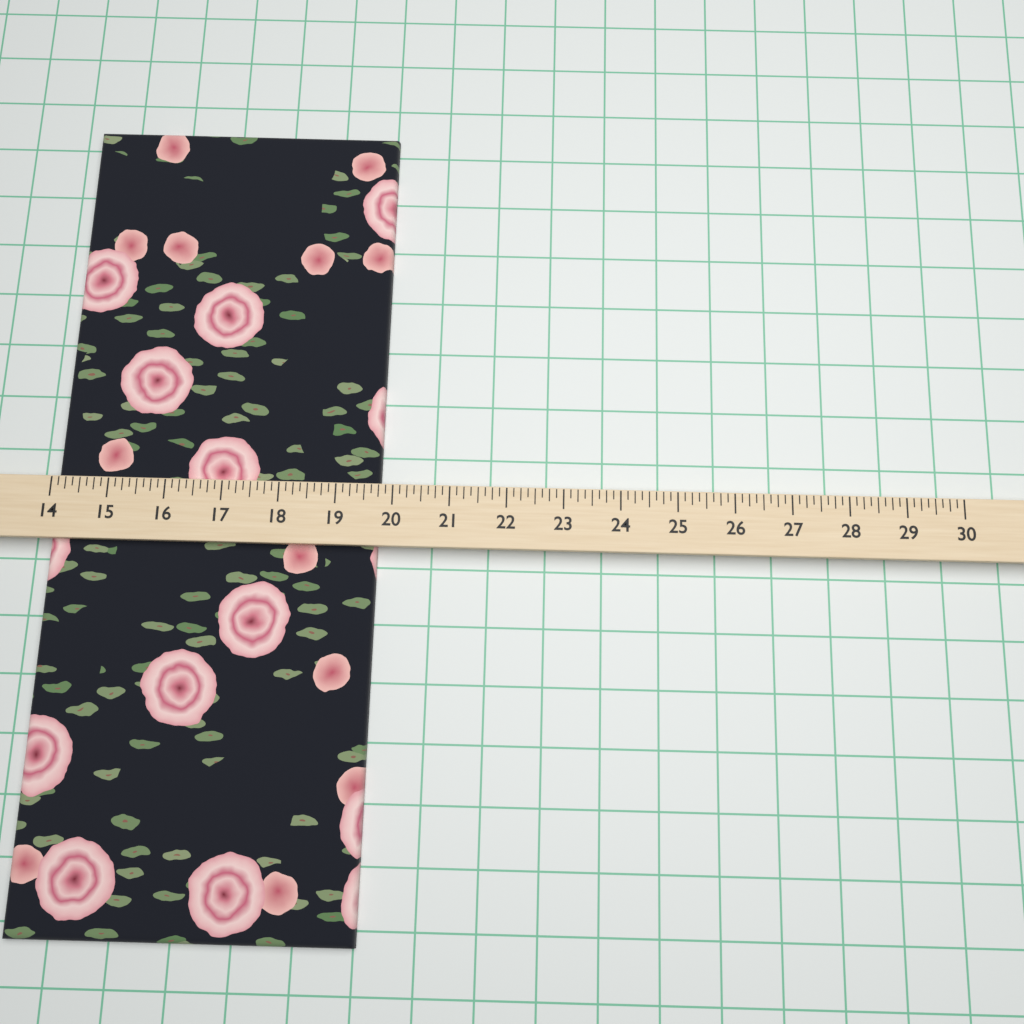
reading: 19.750 (no unit)
